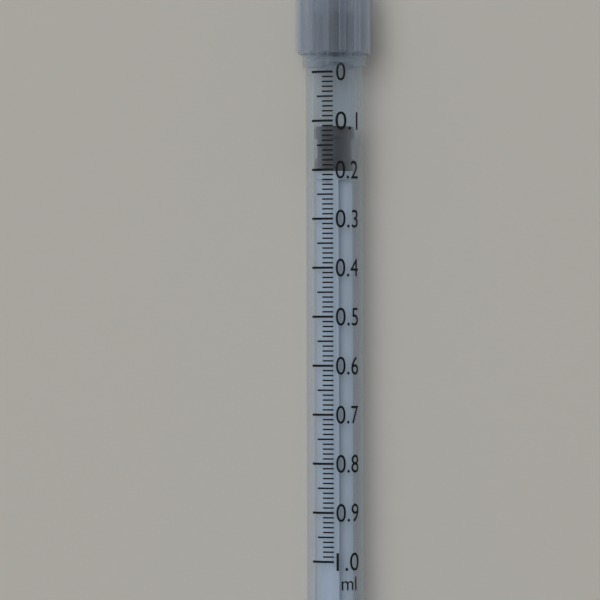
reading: 0.11 ml
